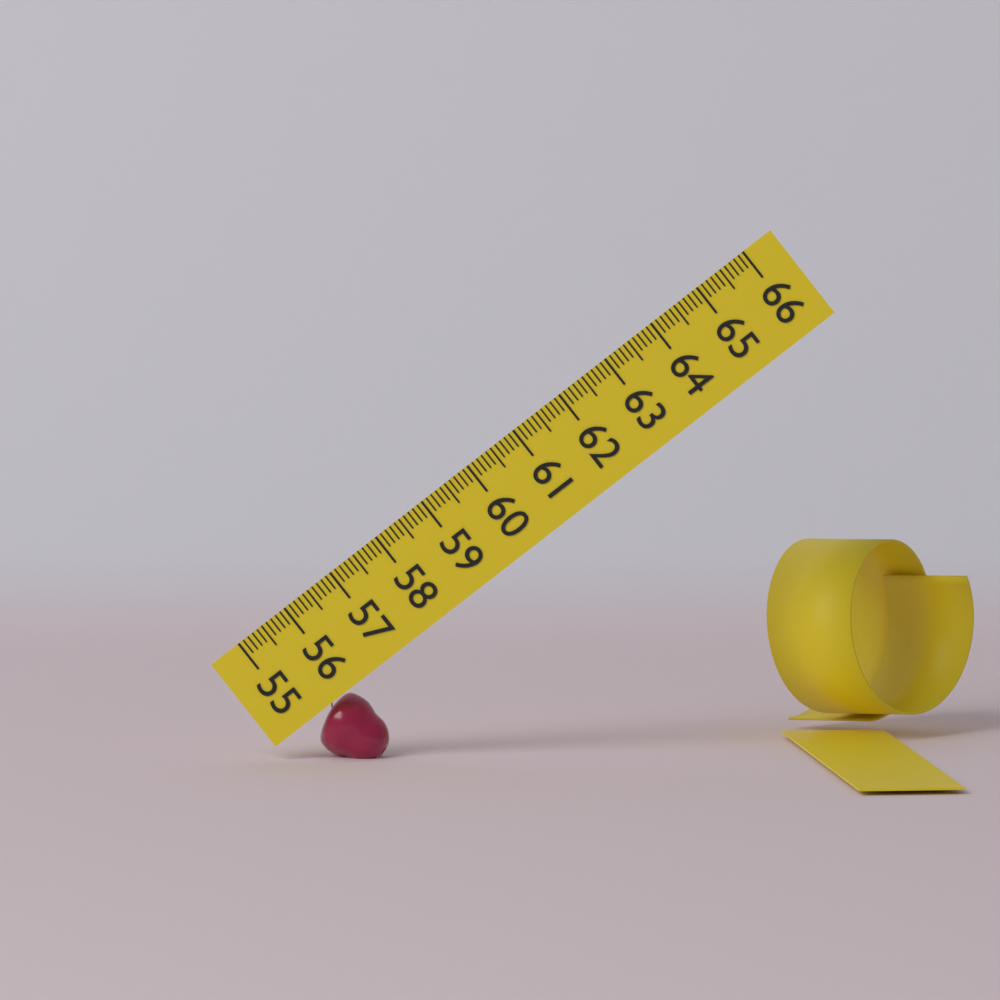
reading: 56.1 (no unit)
